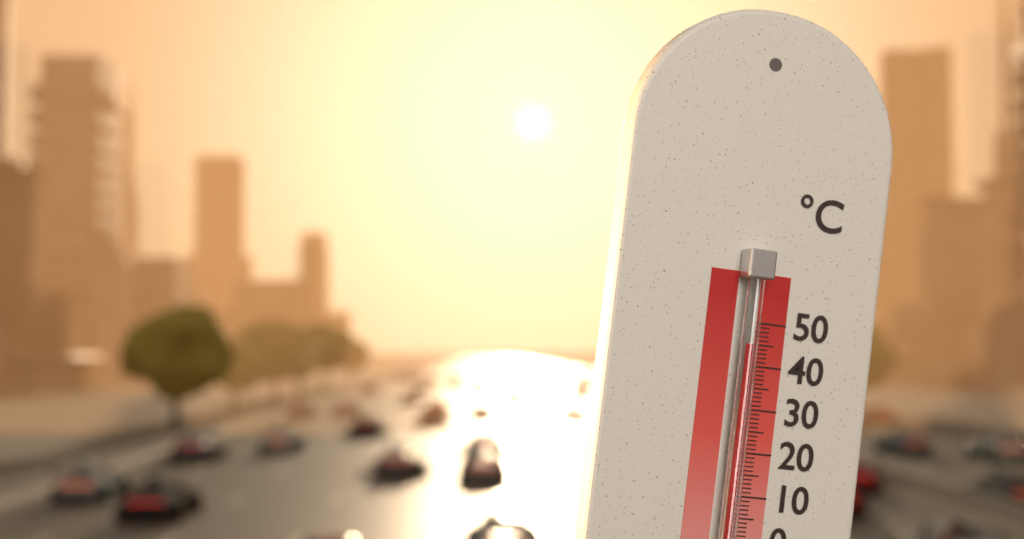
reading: 45 °C
